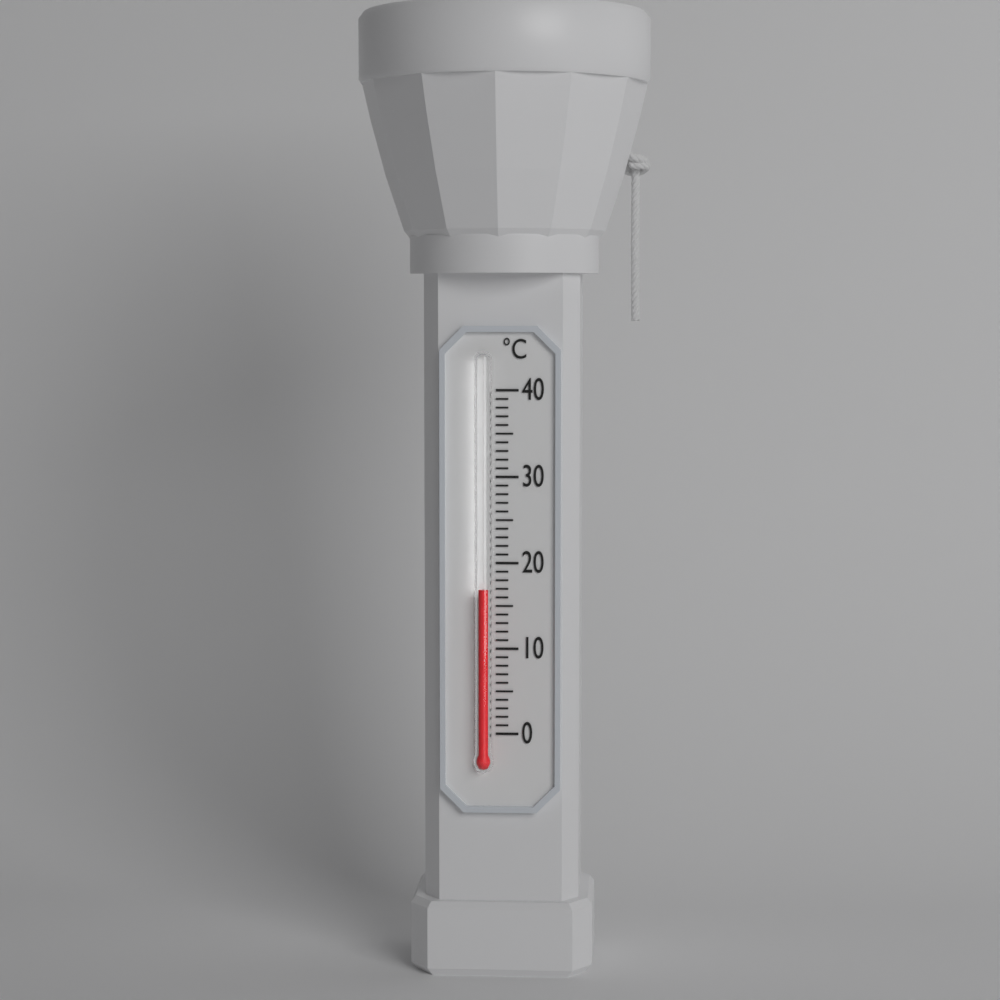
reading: 17 °C
